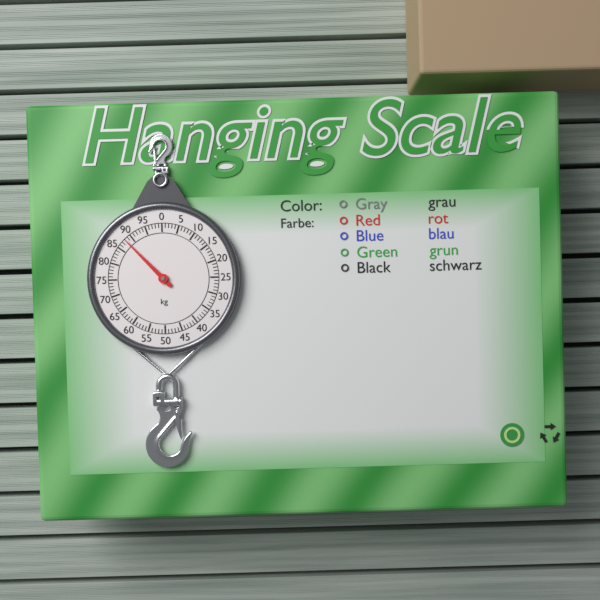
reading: 88 kg
